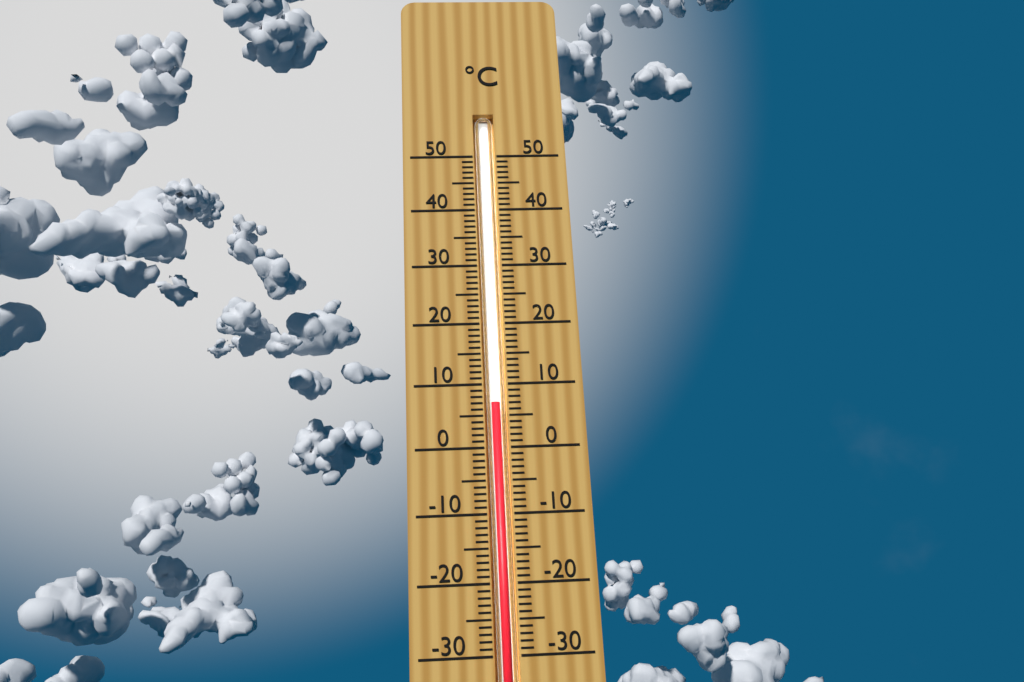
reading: 7 °C
